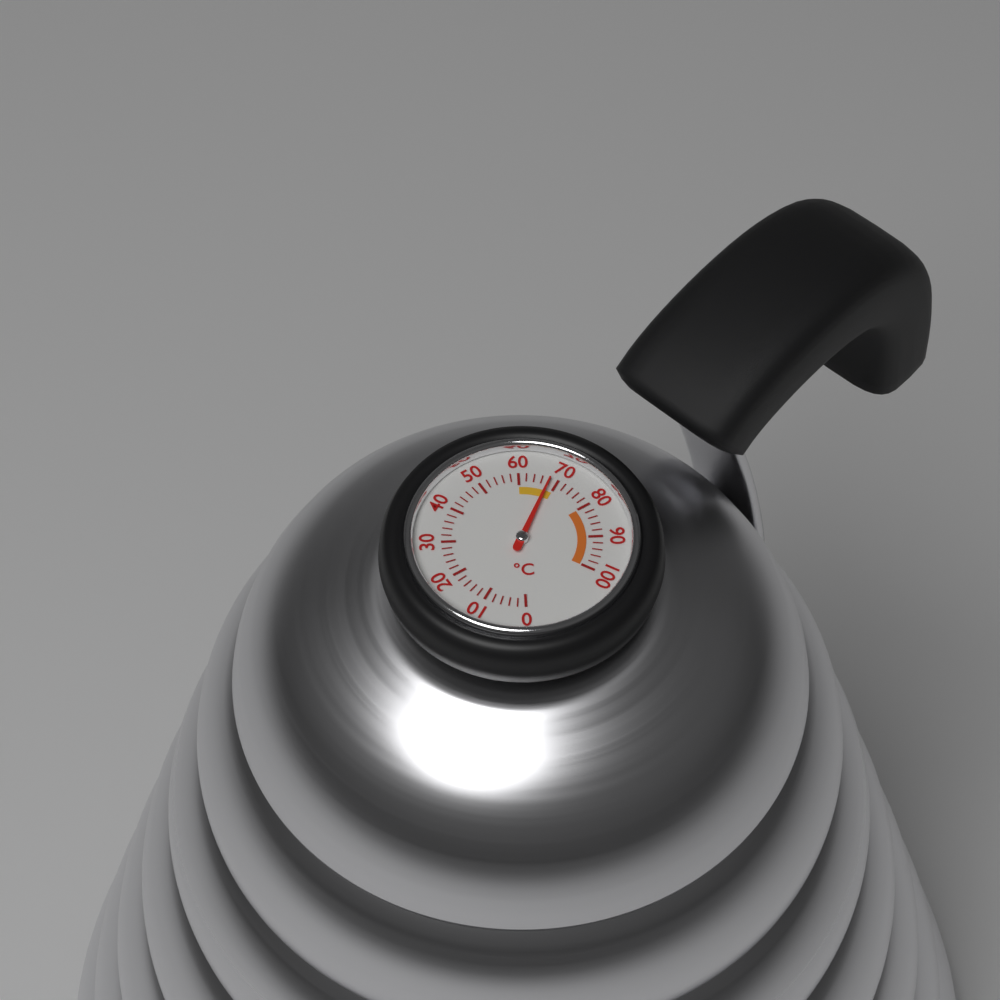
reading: 68 °C
